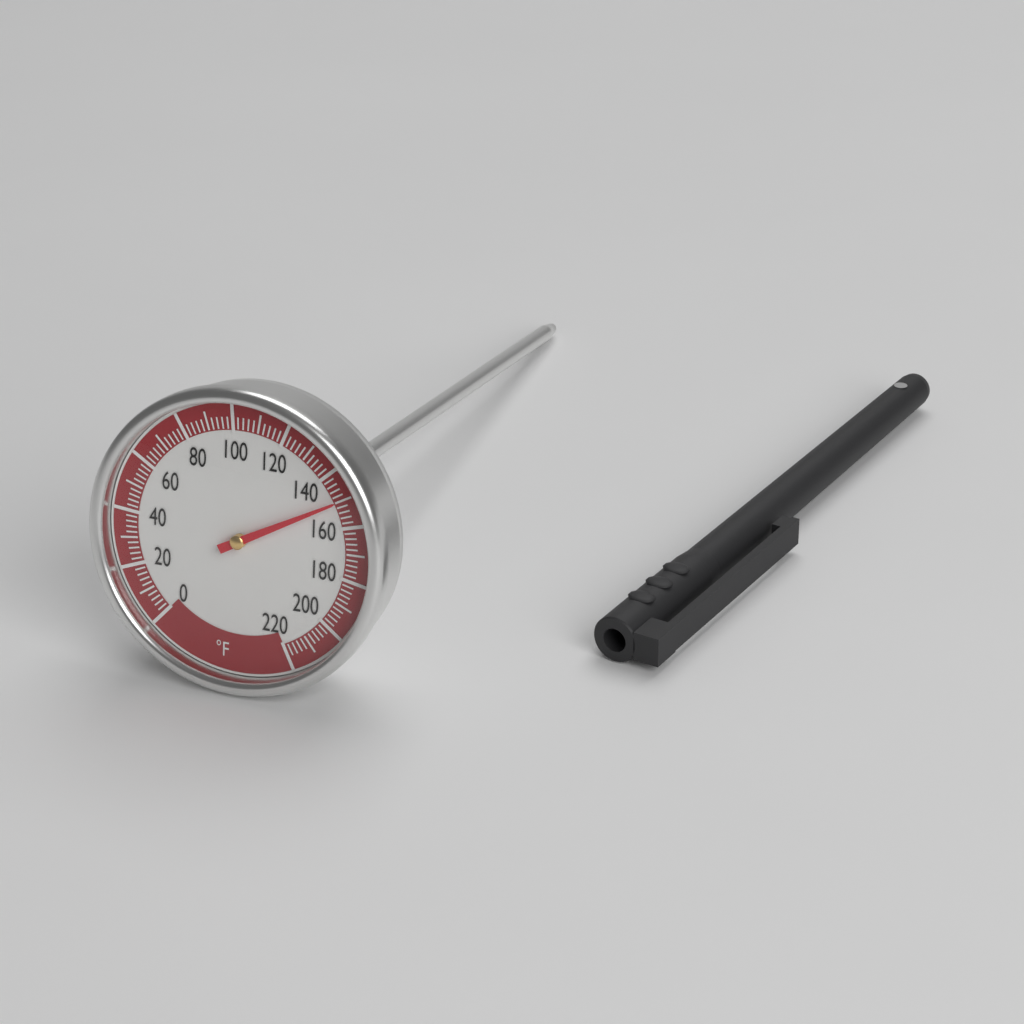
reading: 150 °F
